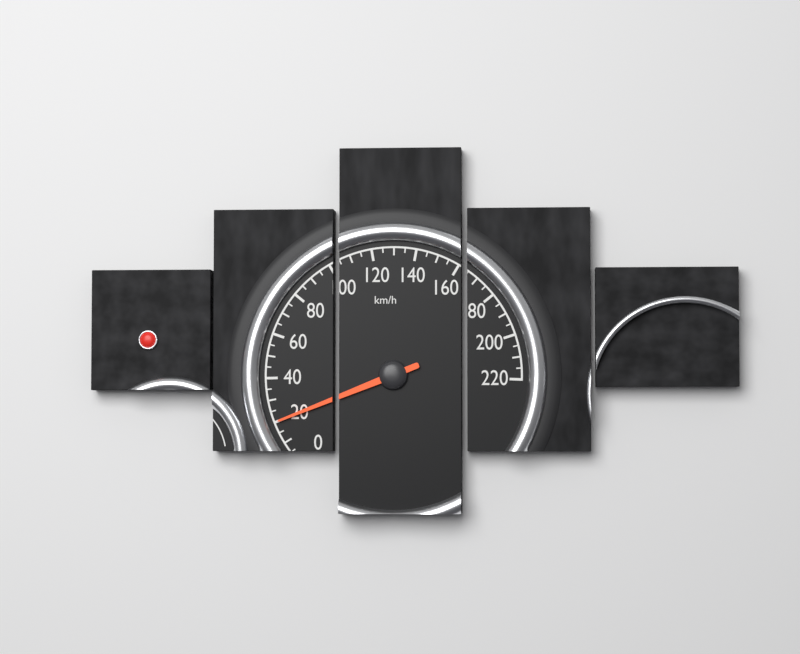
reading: 20 km/h
